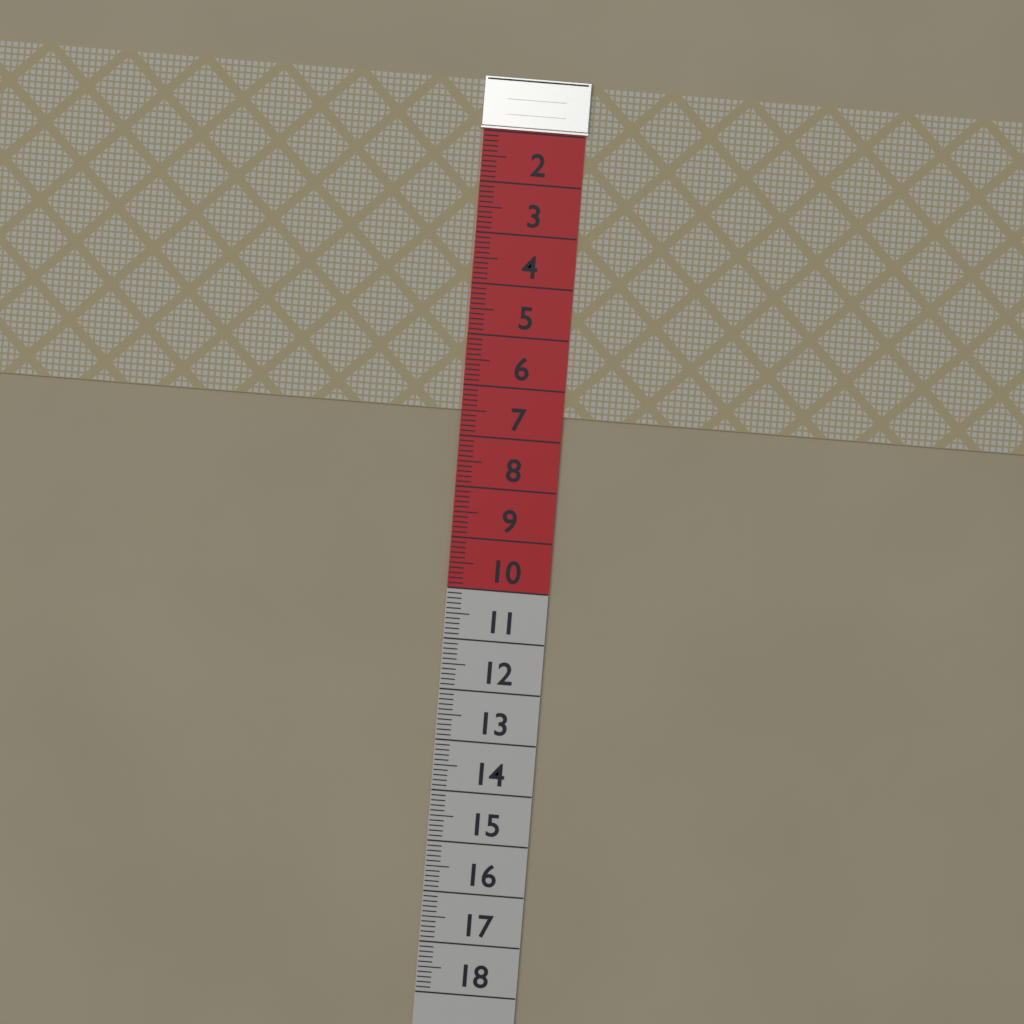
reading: 6.5 (no unit)
